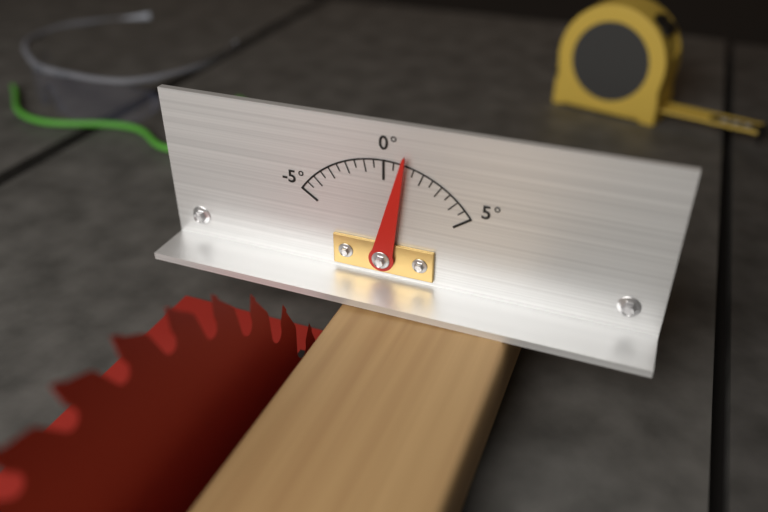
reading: 1.0 °
